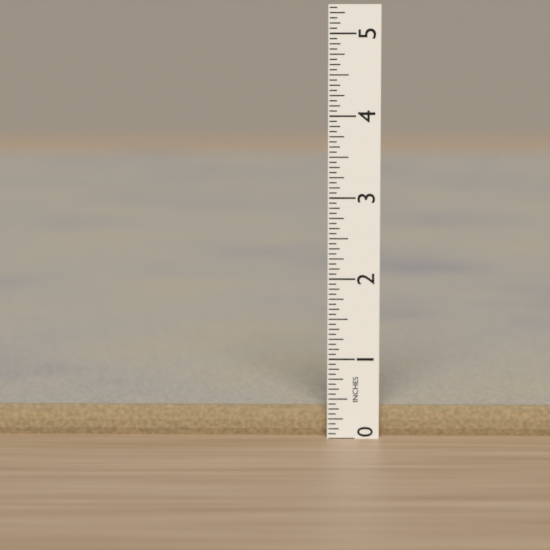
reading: 0.3750 in
